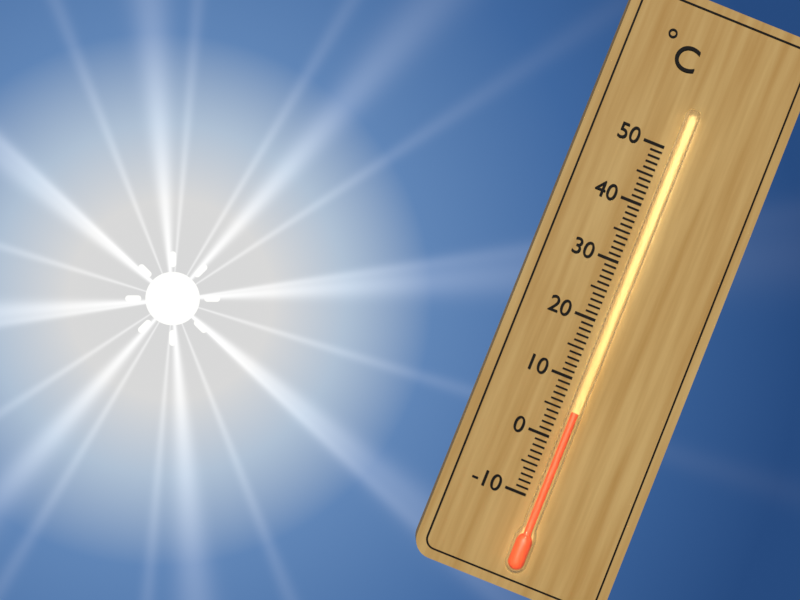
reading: 5 °C
